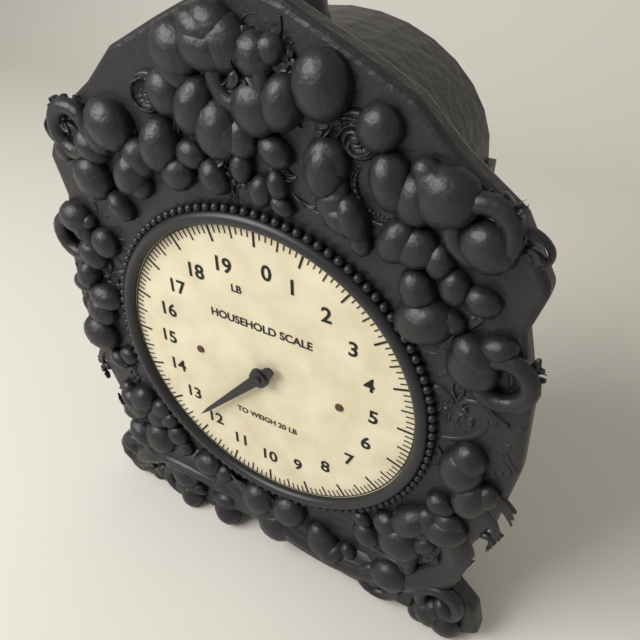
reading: 12.375 lb
